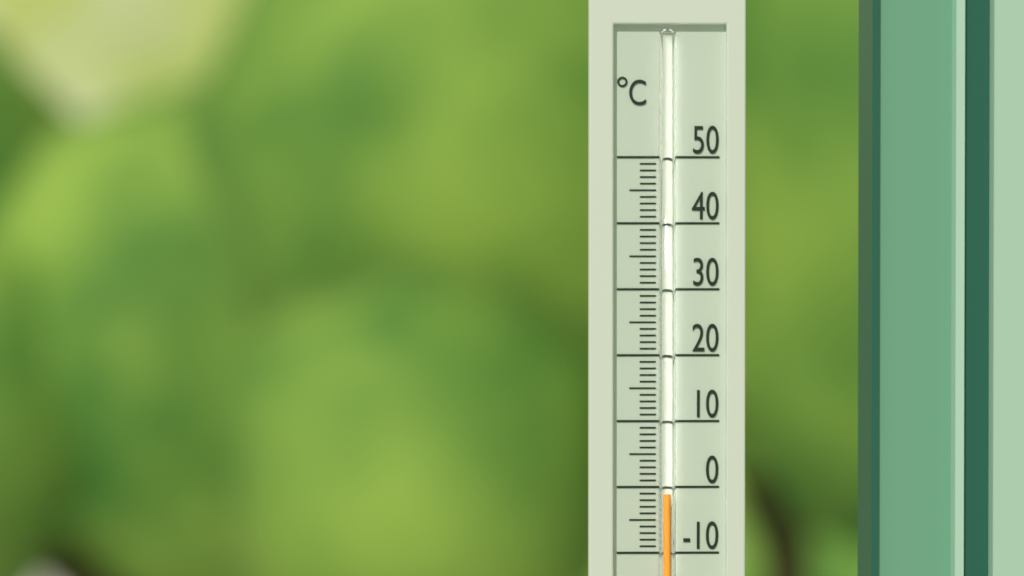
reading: -1 °C
